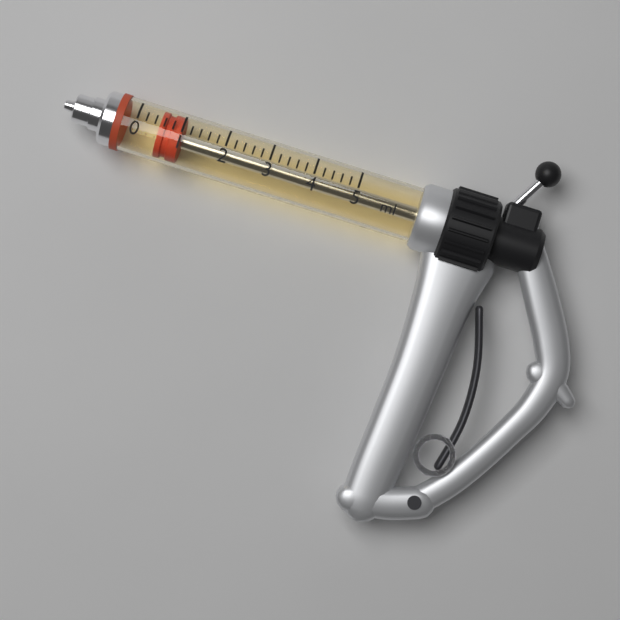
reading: 0.5 ml
